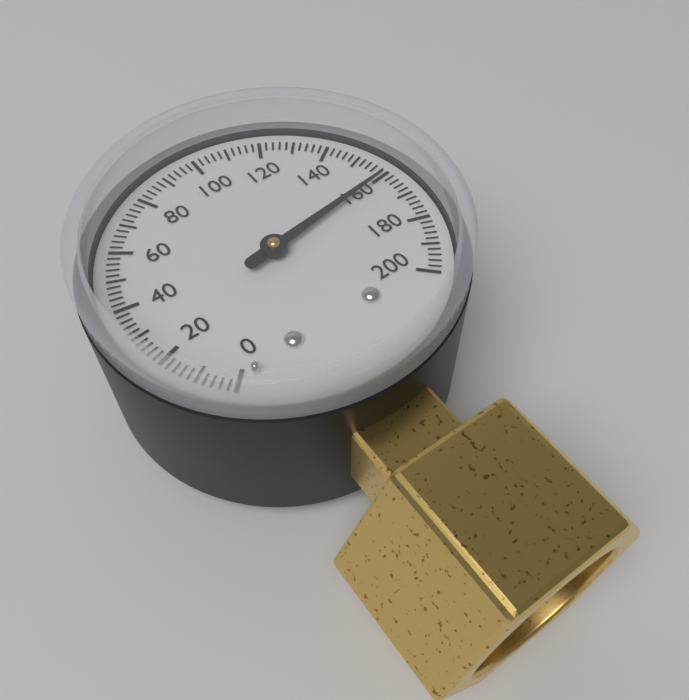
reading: 160 (no unit)
